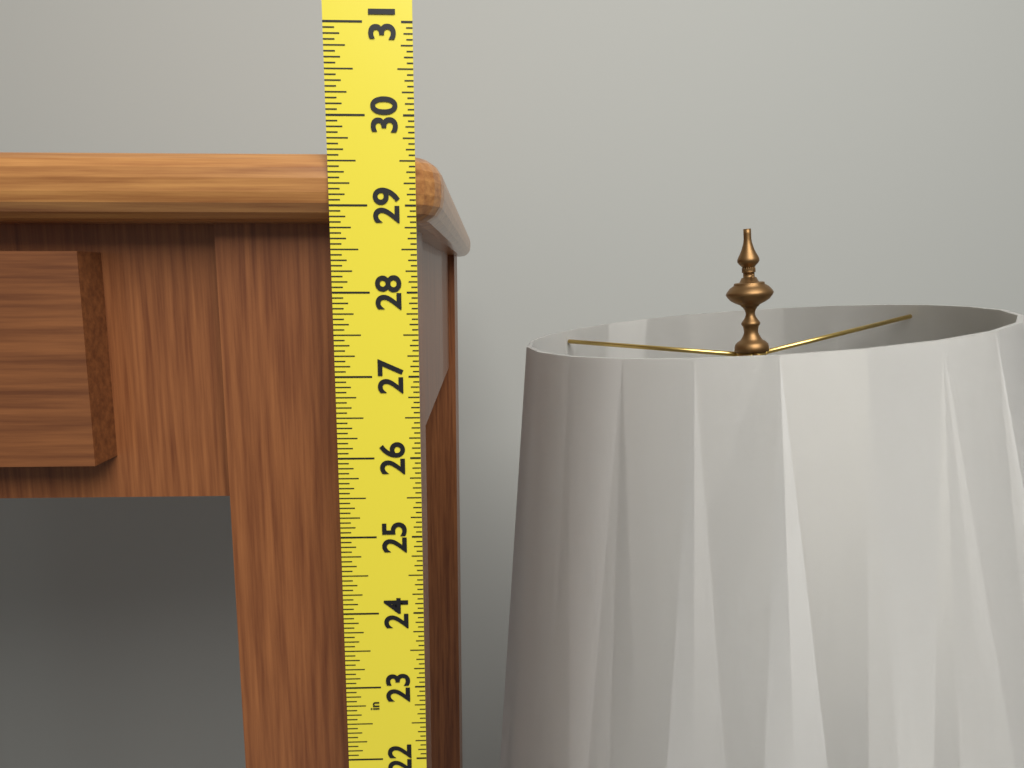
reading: 29.6250 in
